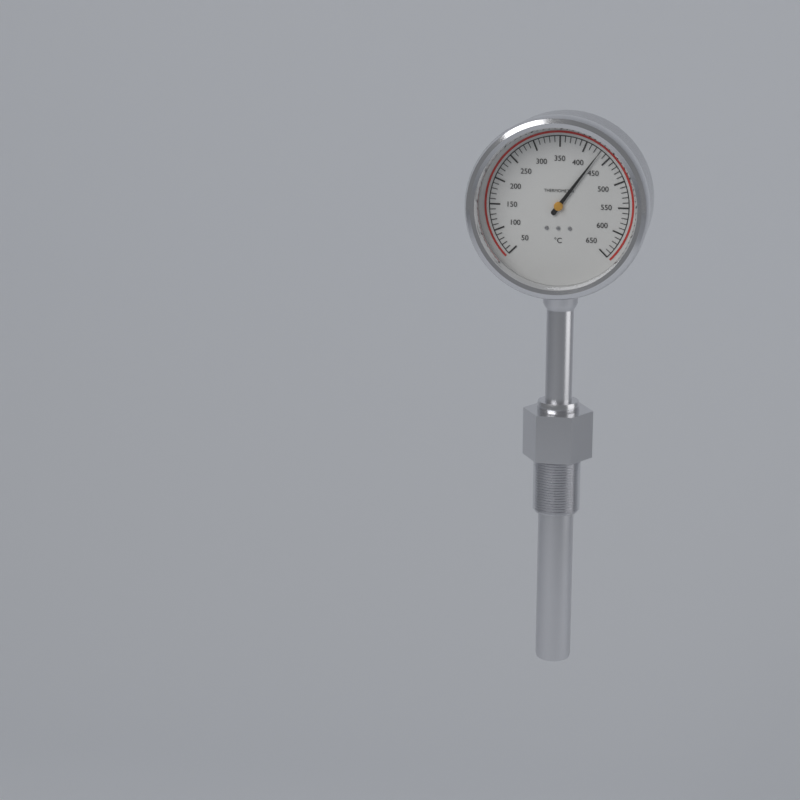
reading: 430 °C
